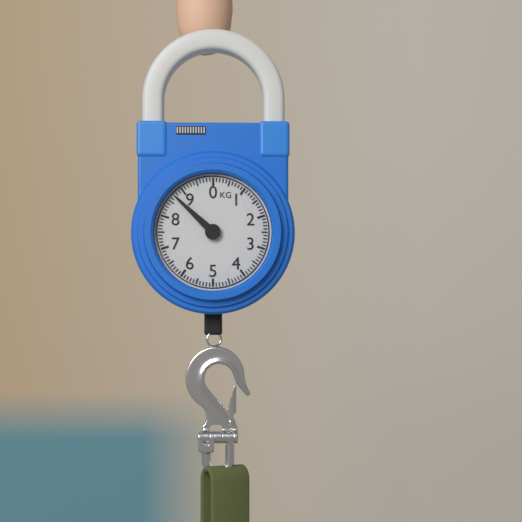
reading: 8.7 kg
